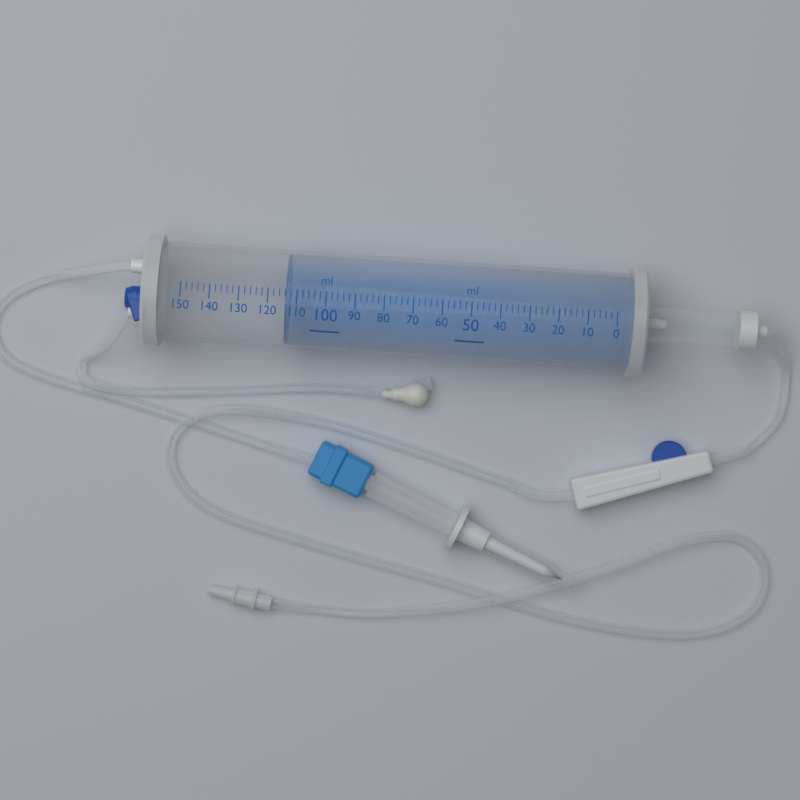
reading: 114 ml
